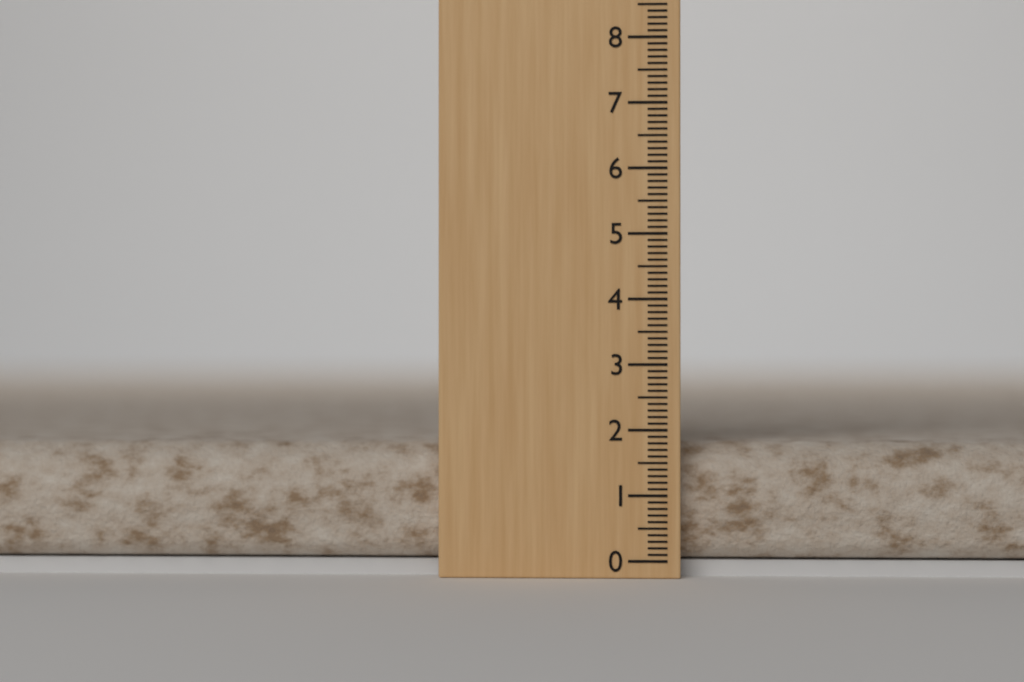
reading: 1.8 (no unit)
